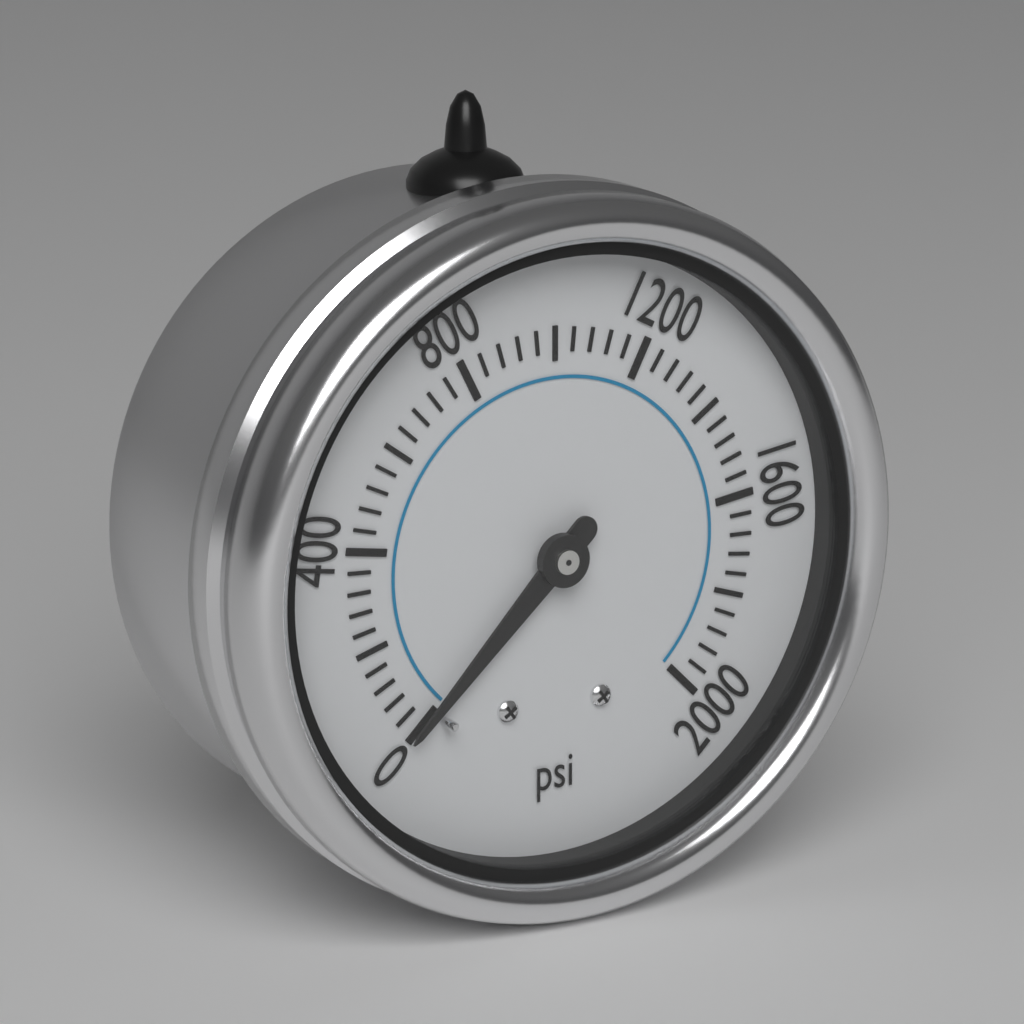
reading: 0 psi
